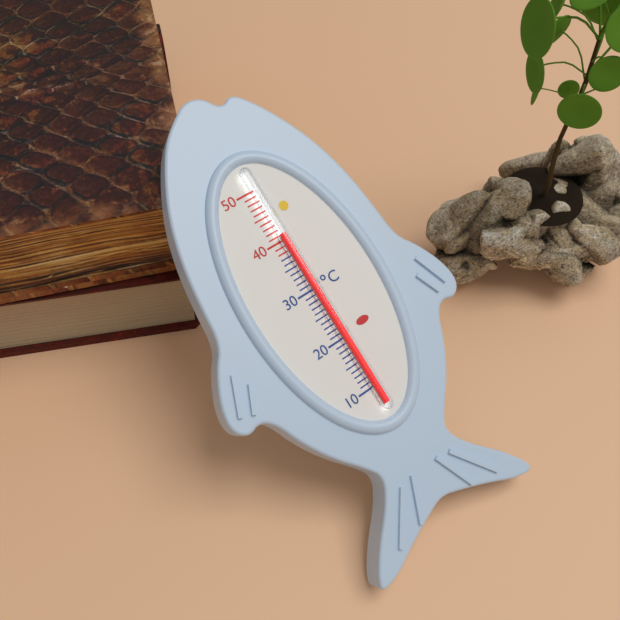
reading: 41 °C
